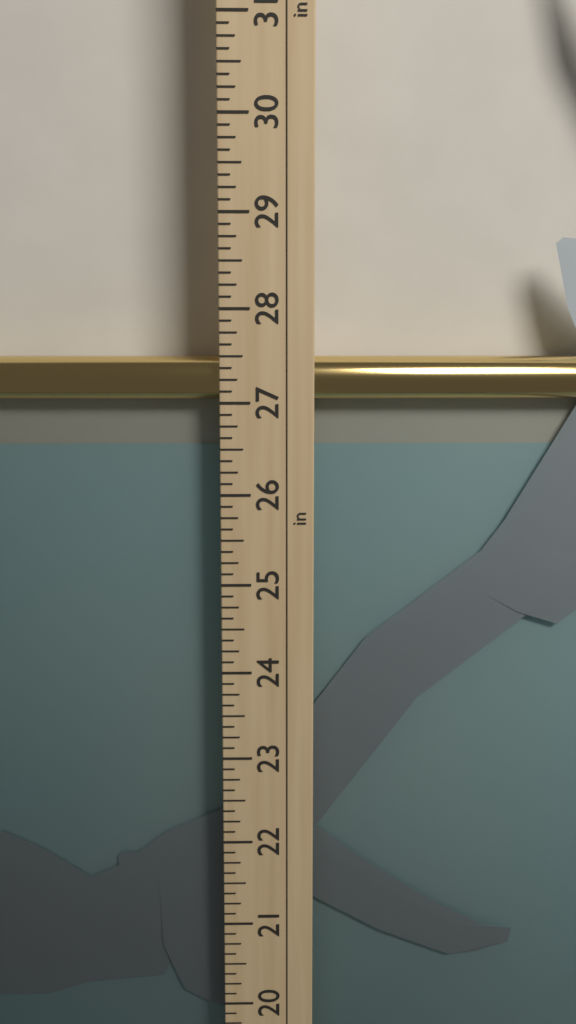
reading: 27.500 in
